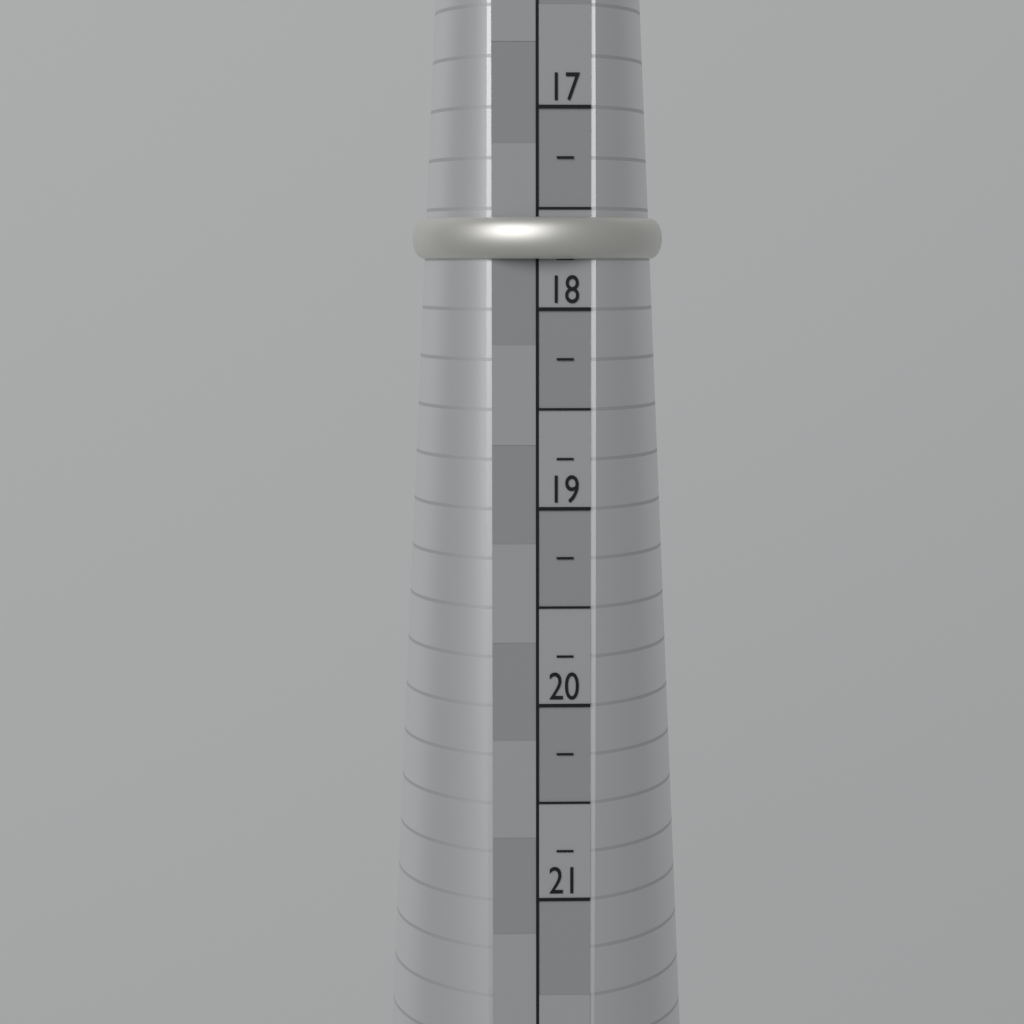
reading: 17.75 (no unit)
